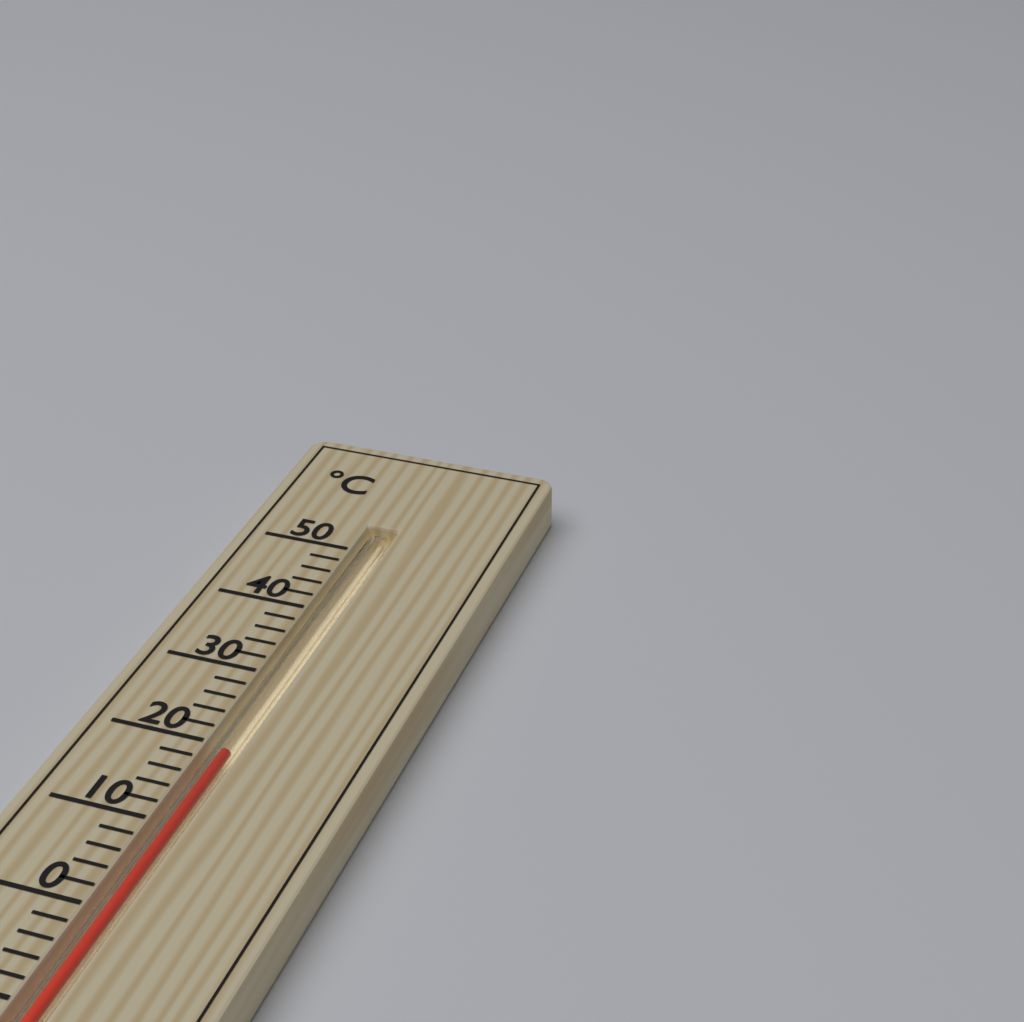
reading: 20 °C
